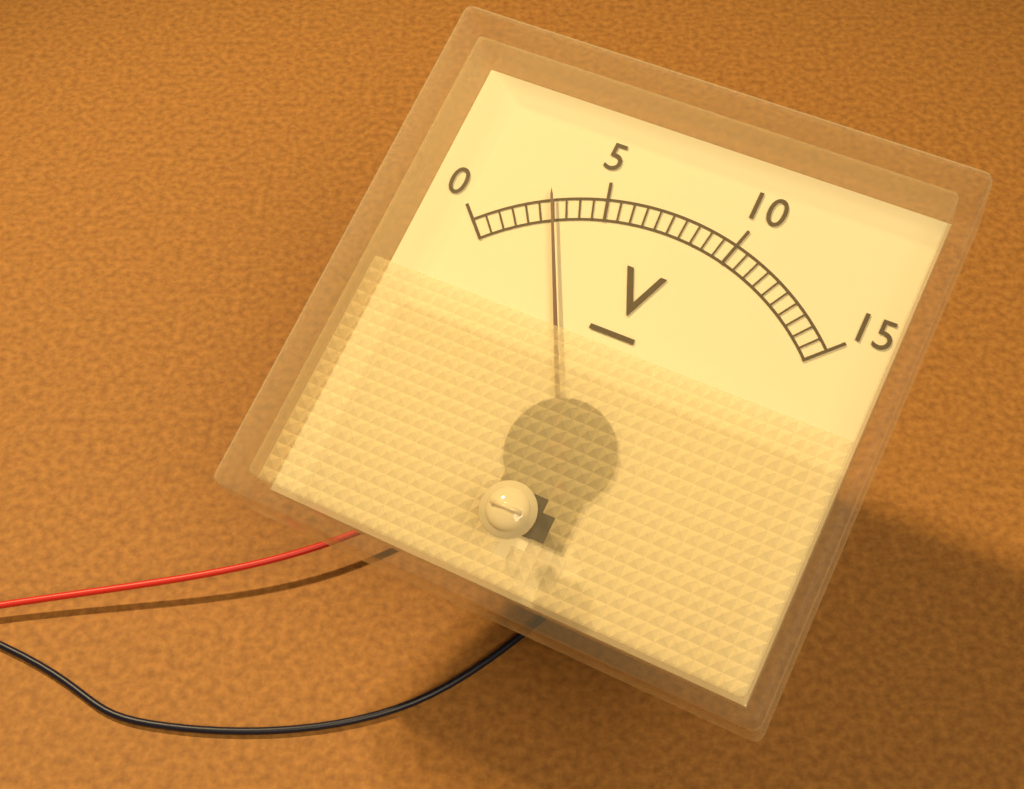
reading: 3.0 V
